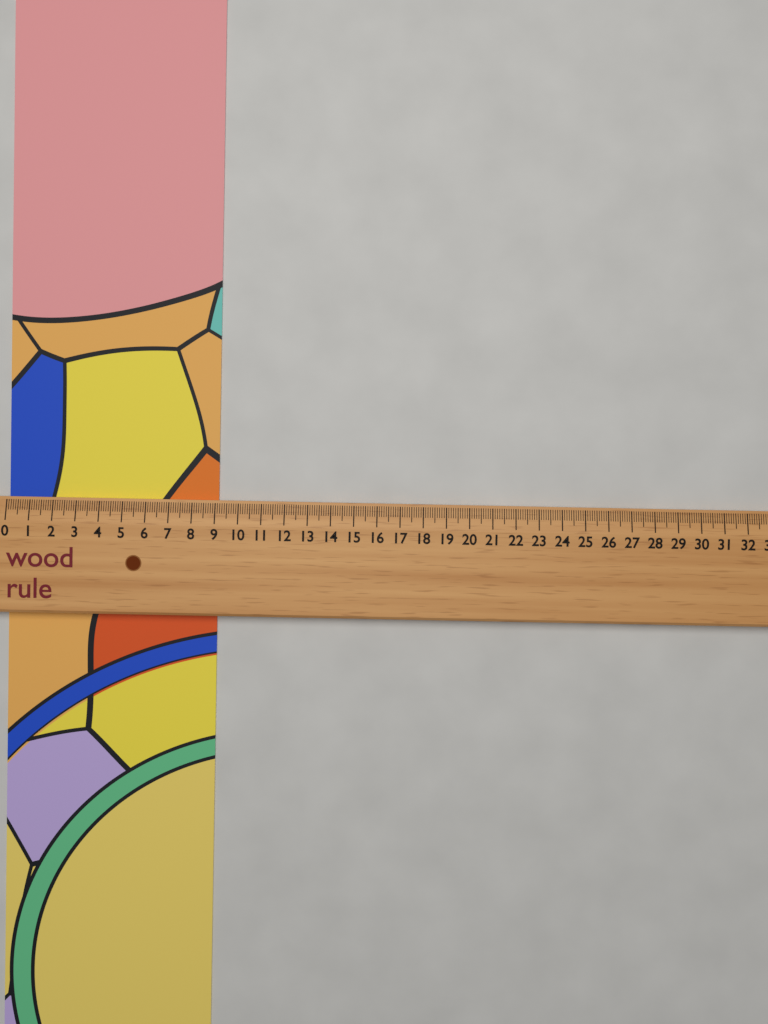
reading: 9.1 (no unit)
